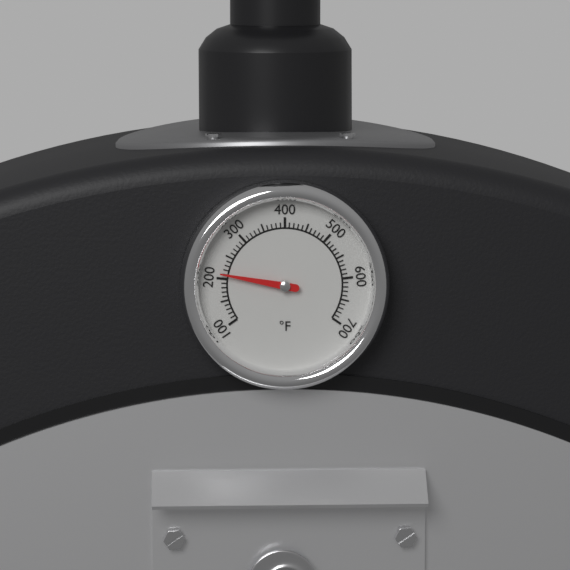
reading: 210 °F
